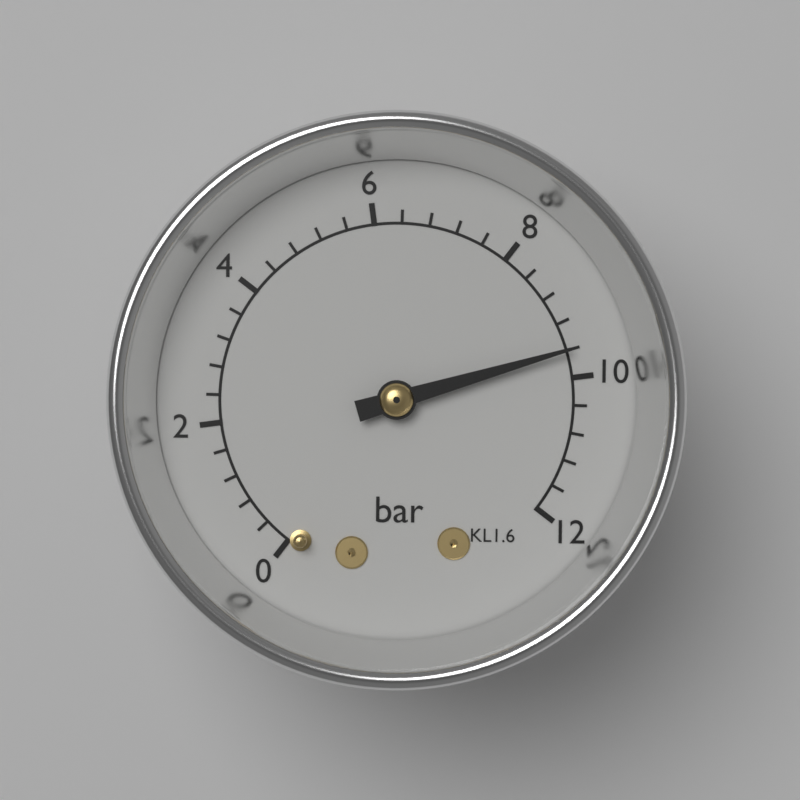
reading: 9.6 bar
